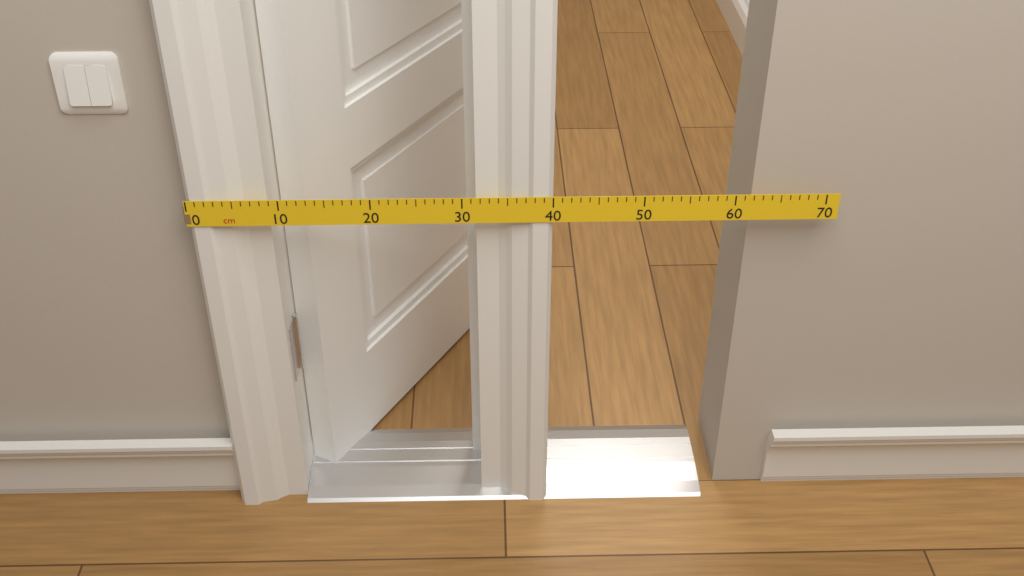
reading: 40 cm
